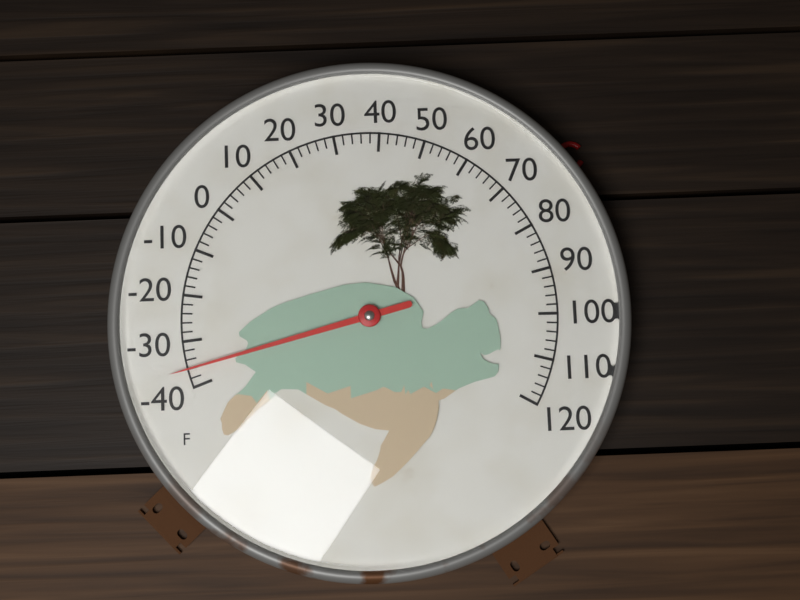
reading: -36 °F
